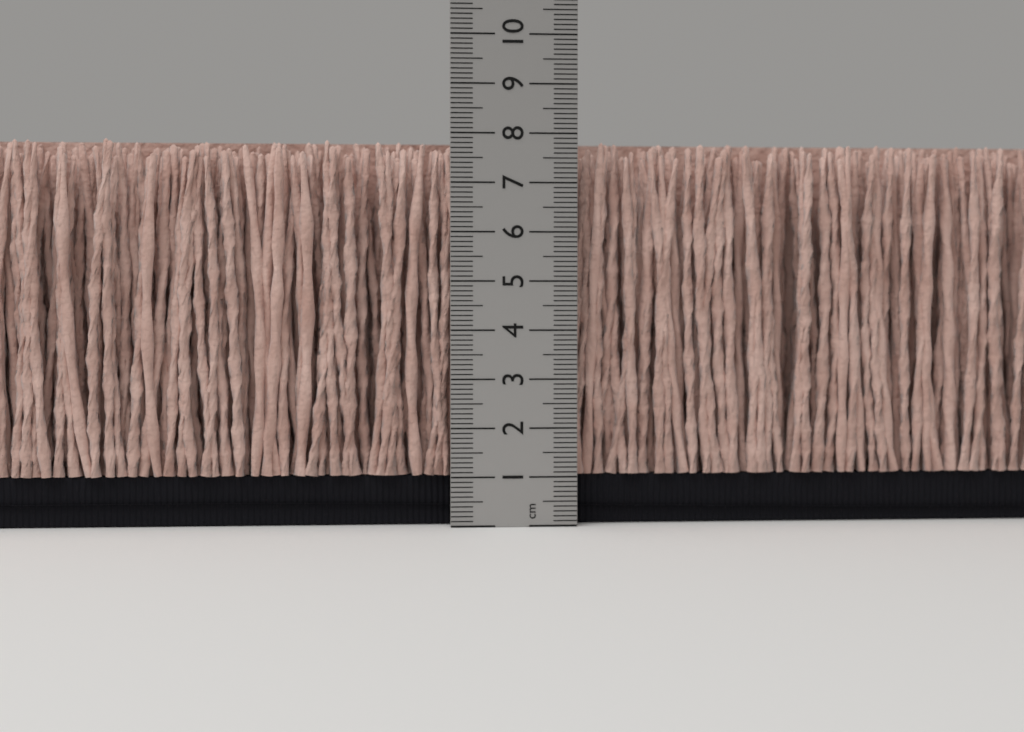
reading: 7.9 cm
